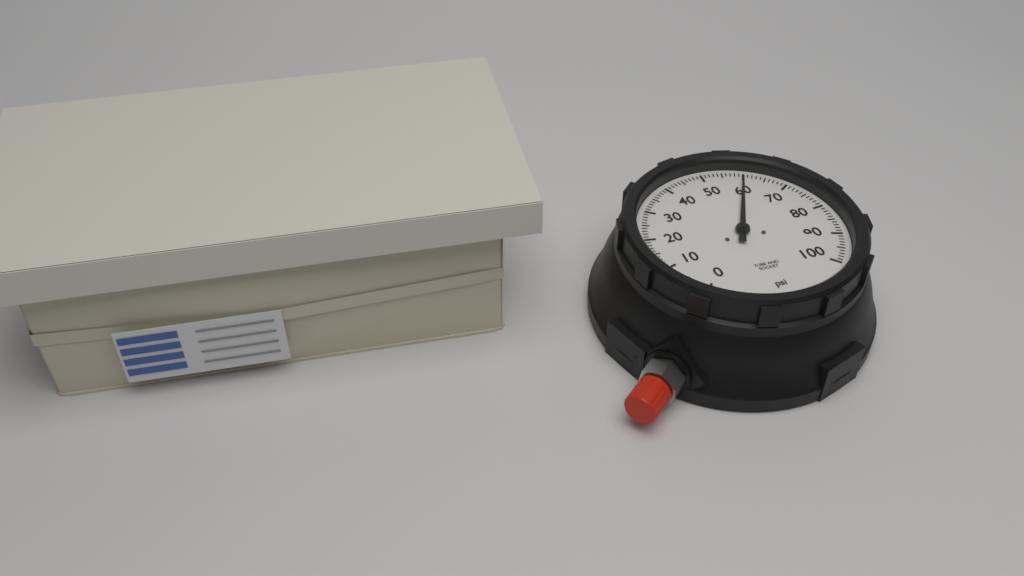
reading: 60 psi
